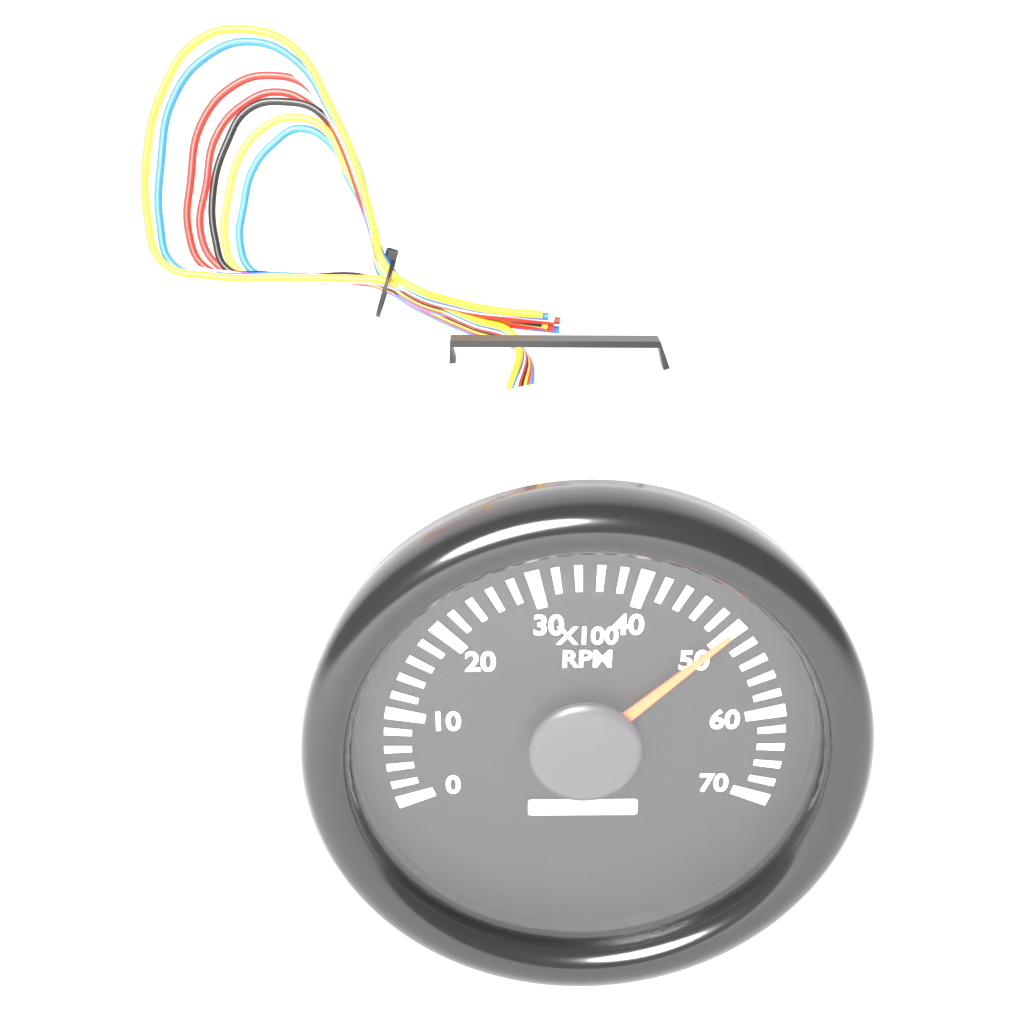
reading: 50 x100 RPM
